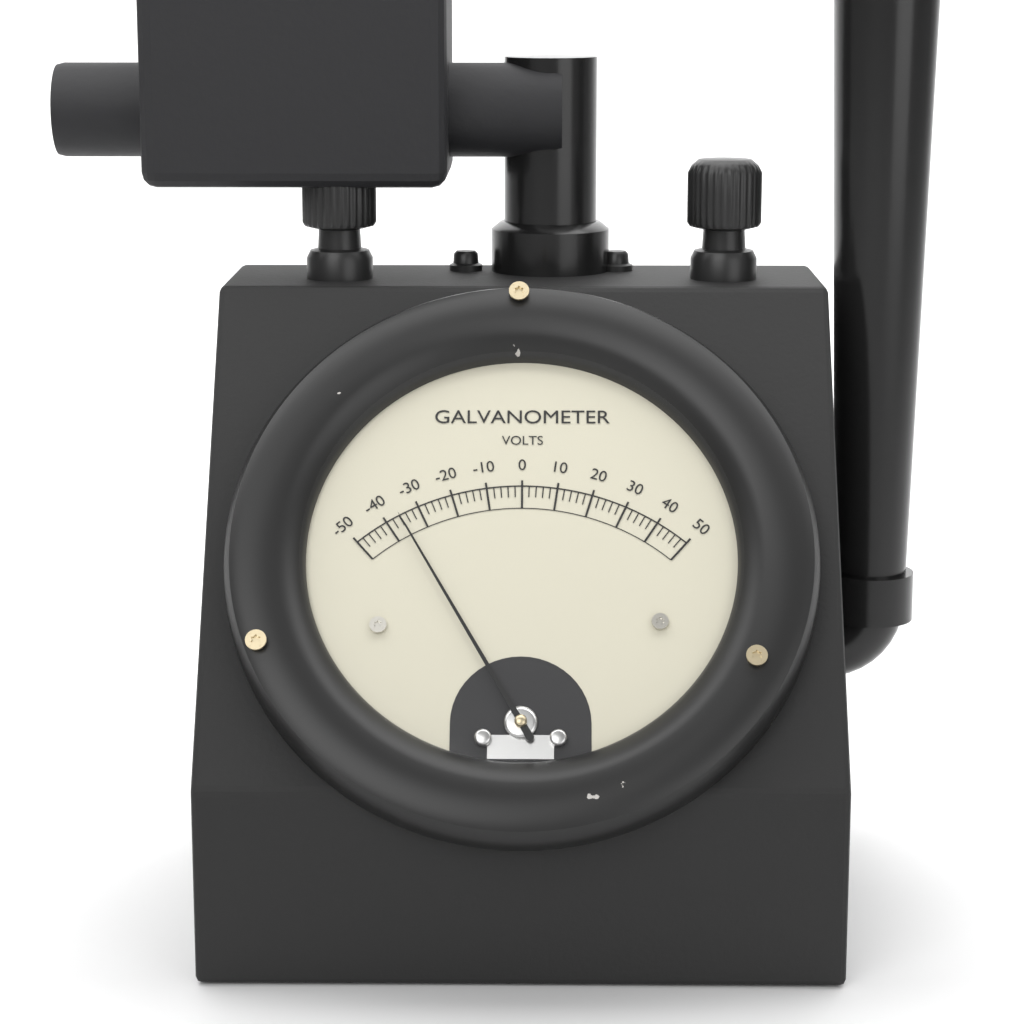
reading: -36 V
